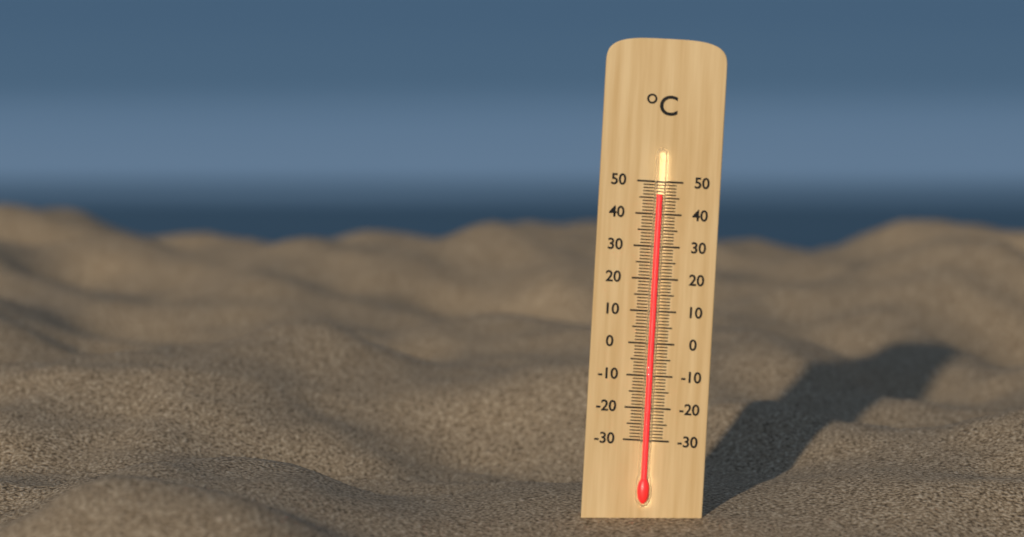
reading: 46 °C
